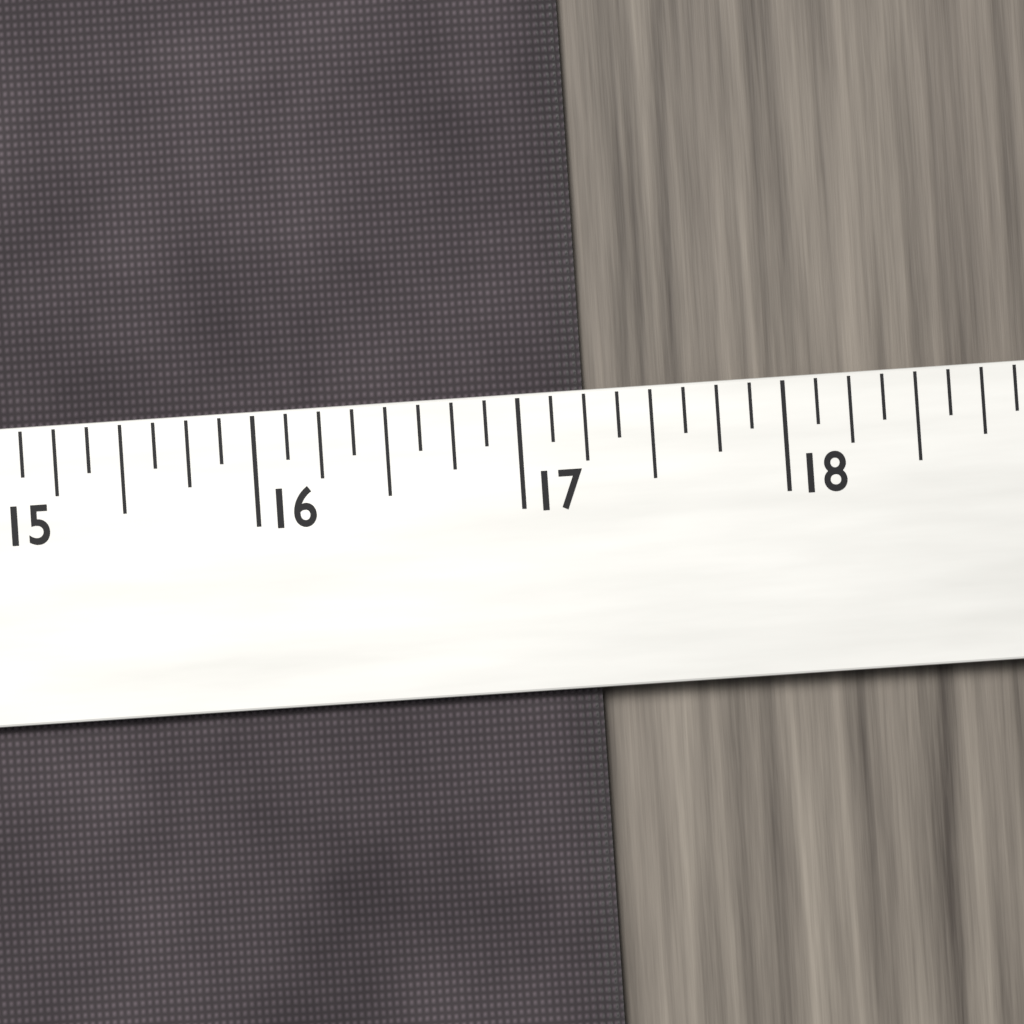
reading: 17.250 (no unit)
